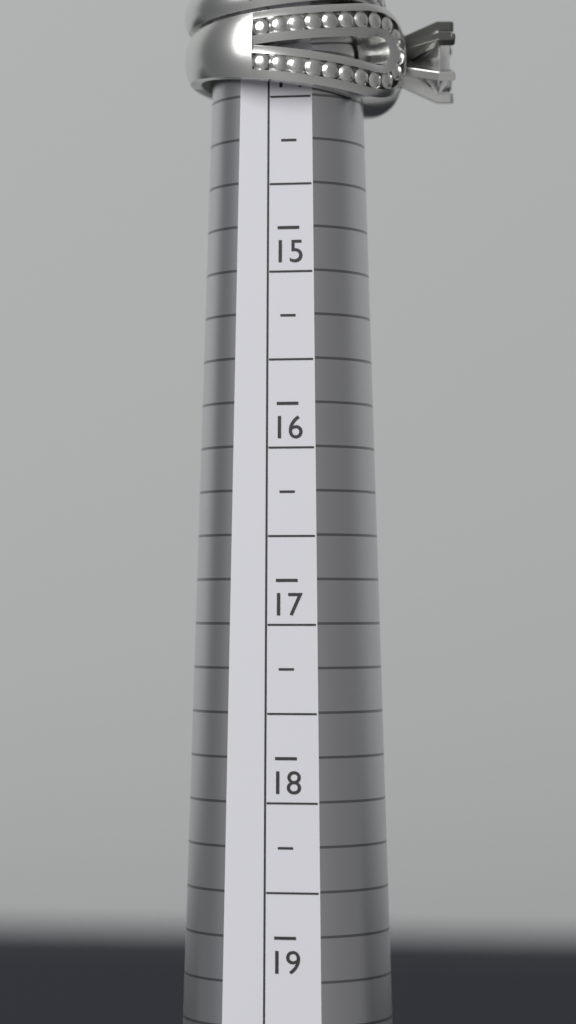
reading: 14.25 (no unit)
